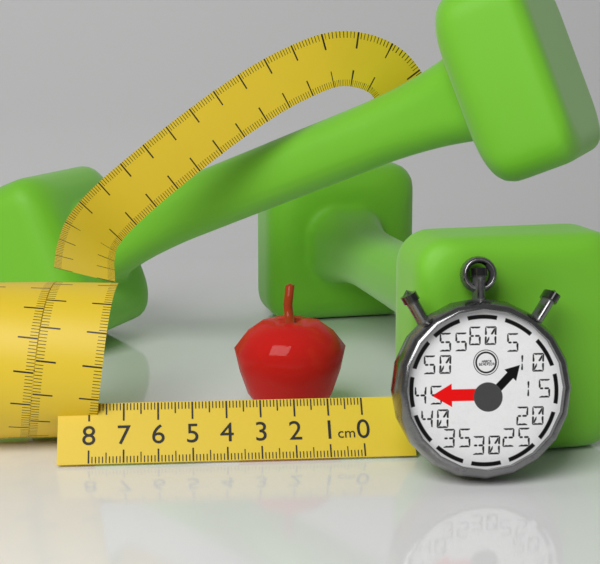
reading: 3.6 cm
